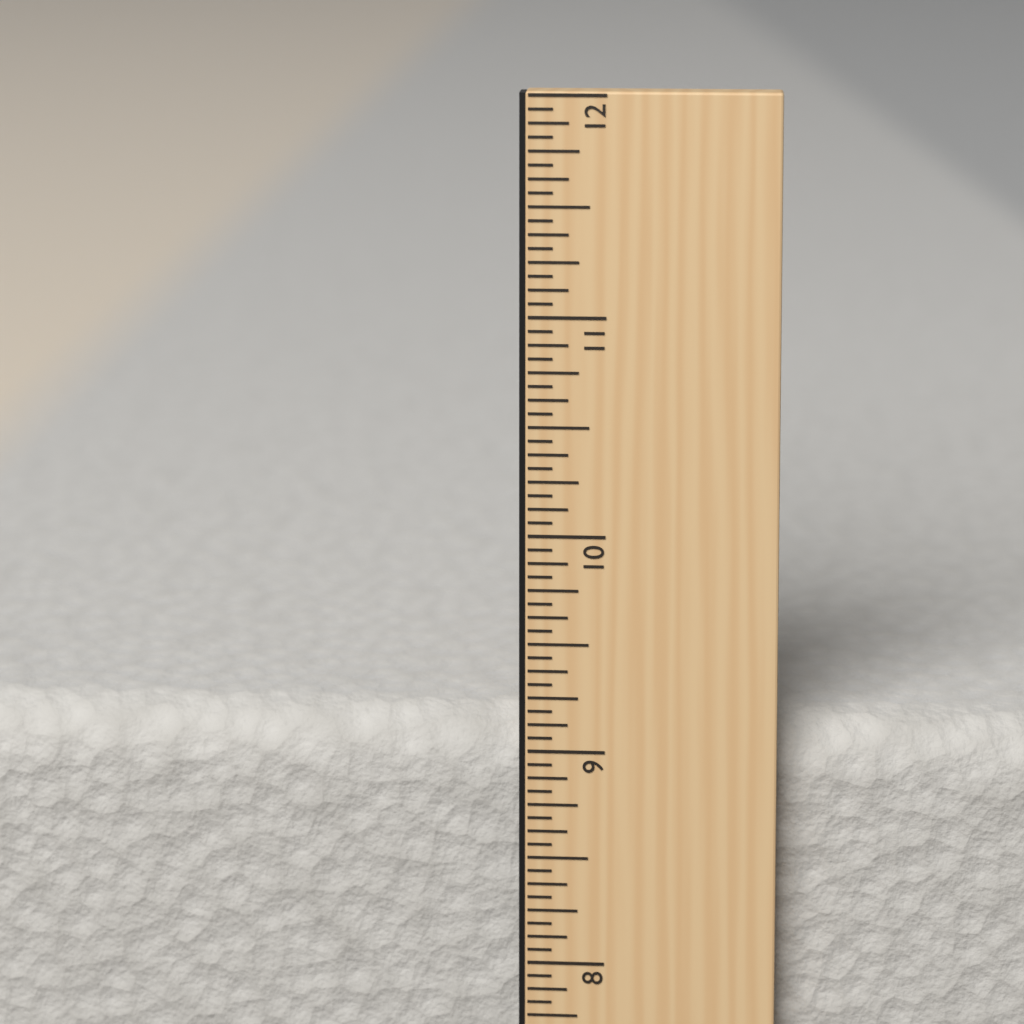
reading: 9.1250 in
